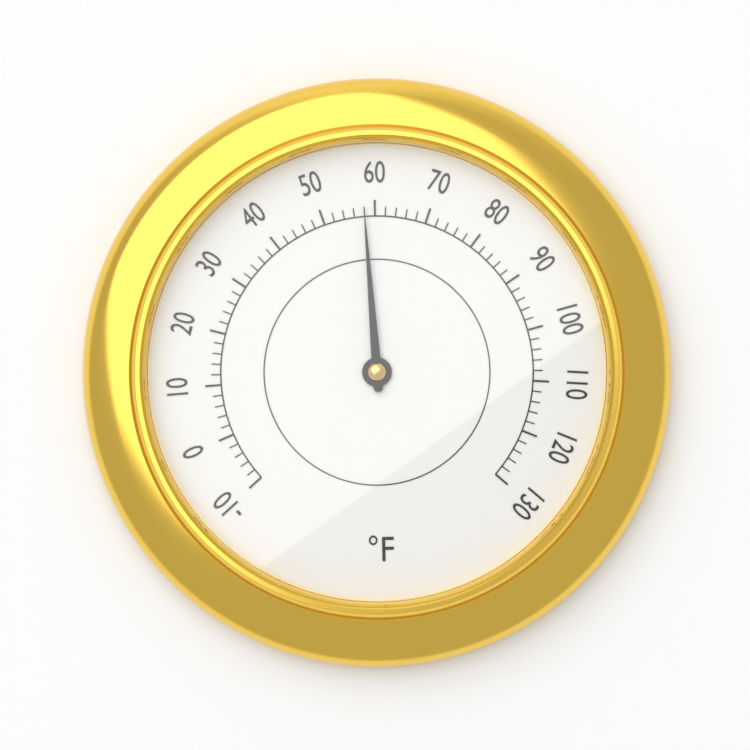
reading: 58 °F
